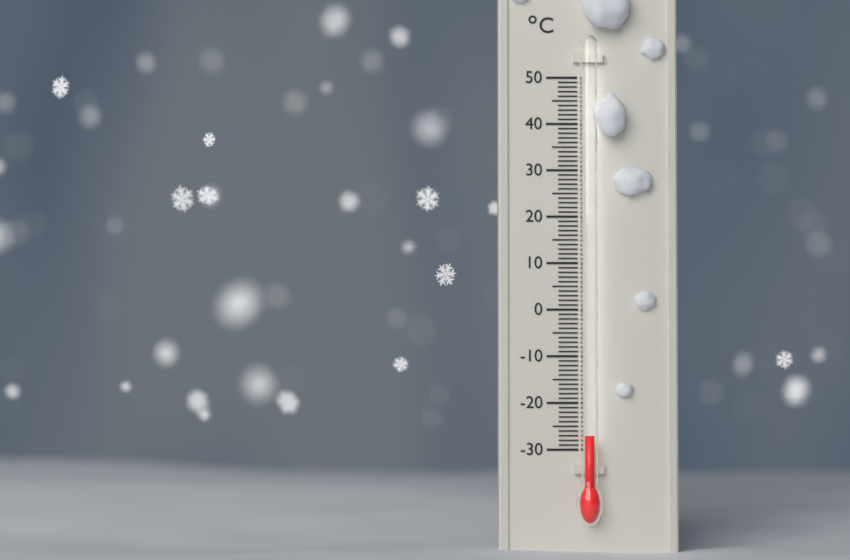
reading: -27 °C
